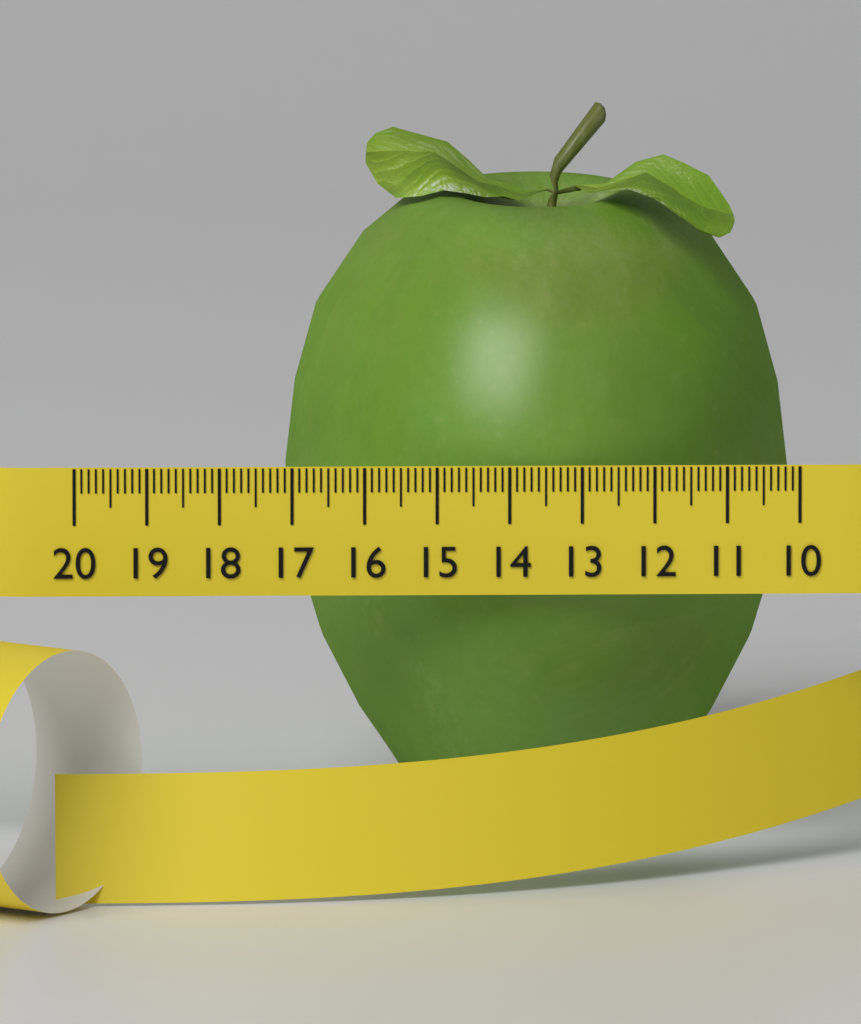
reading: 17.0 (no unit)
